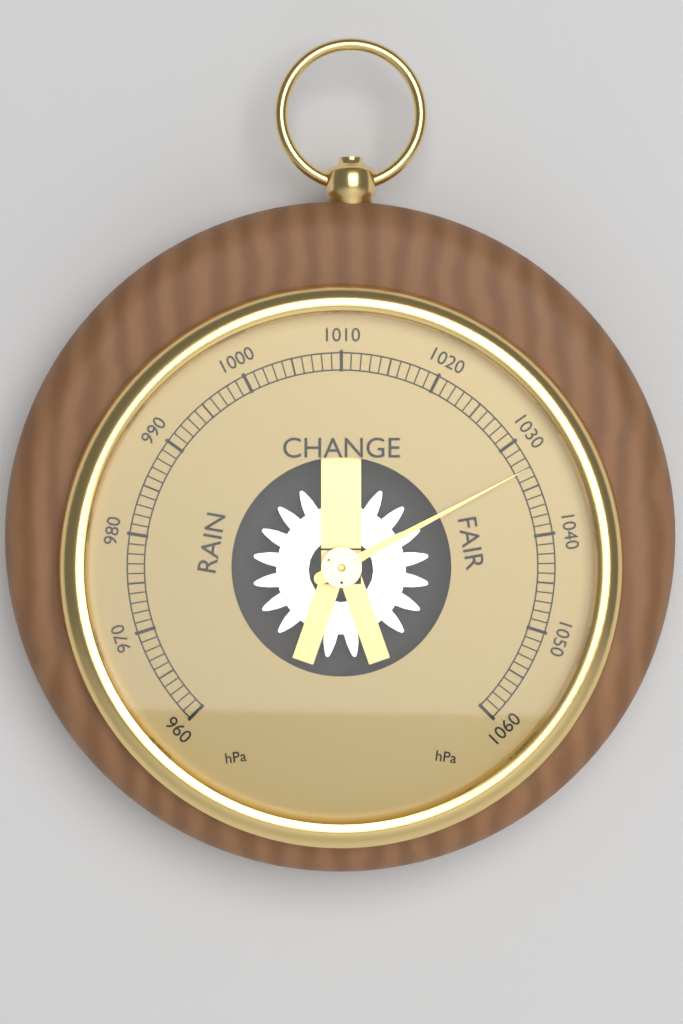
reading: 1033 hPa
